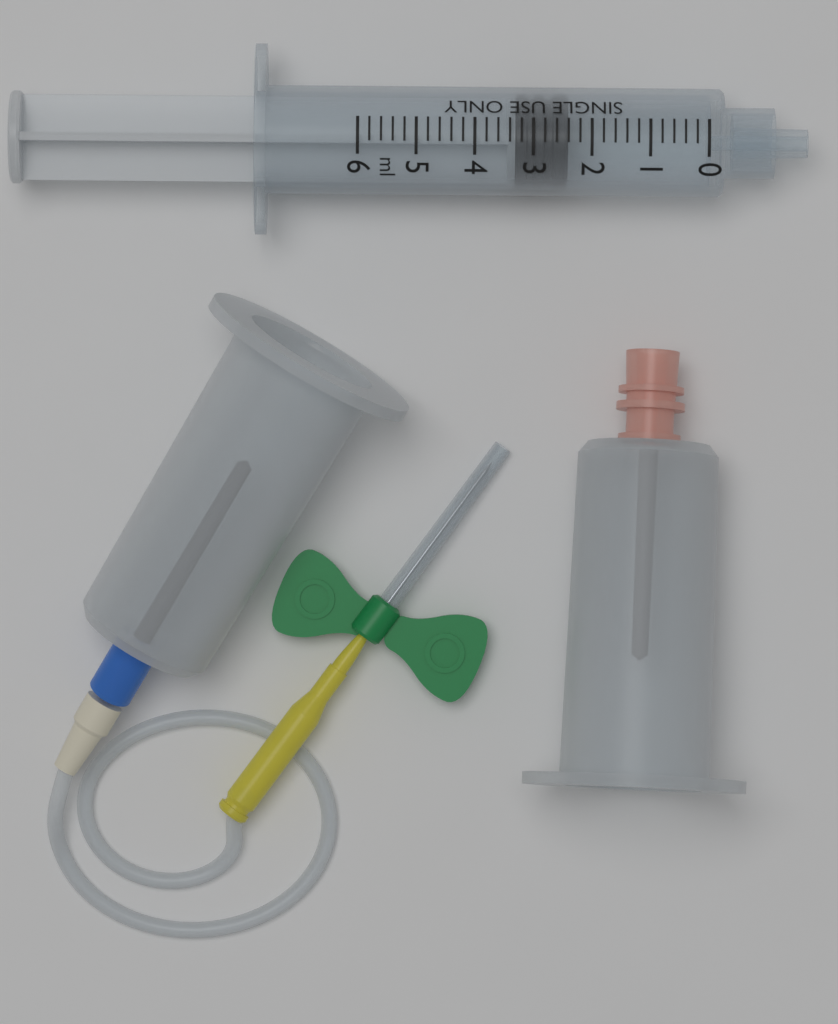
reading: 2.4 ml
